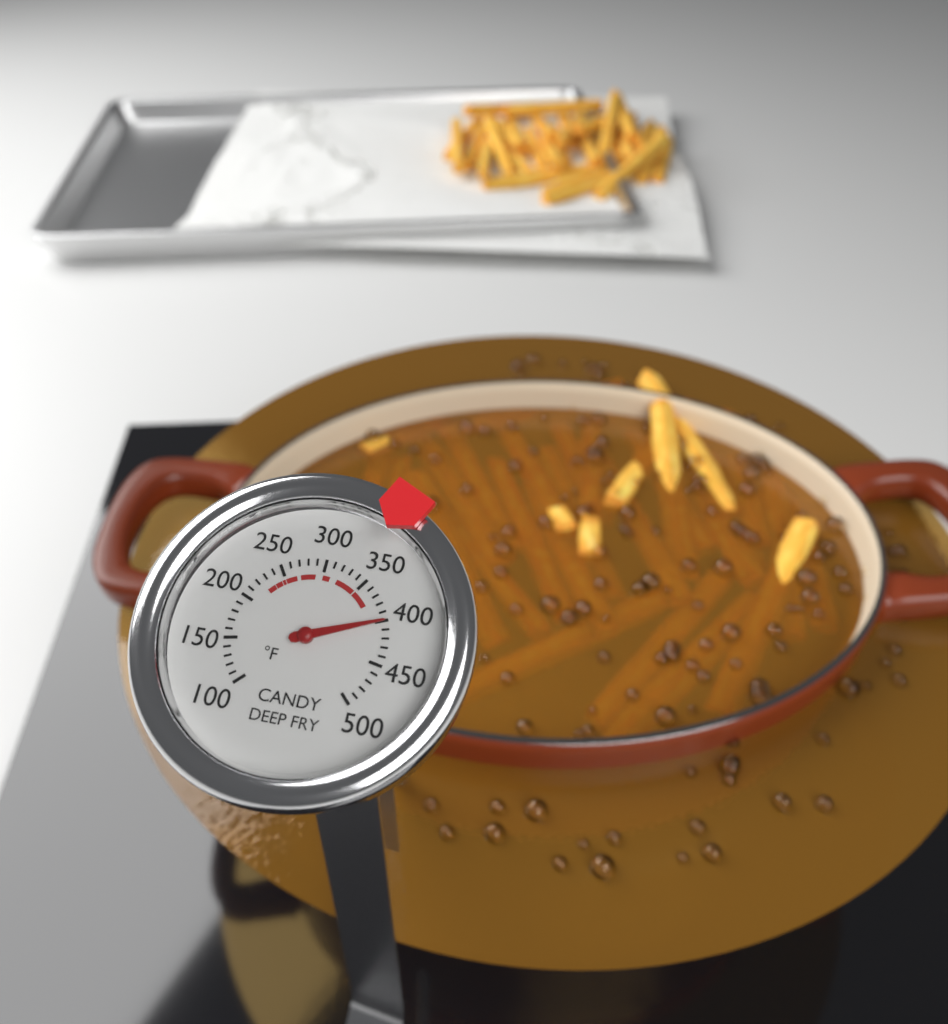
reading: 400 °F
